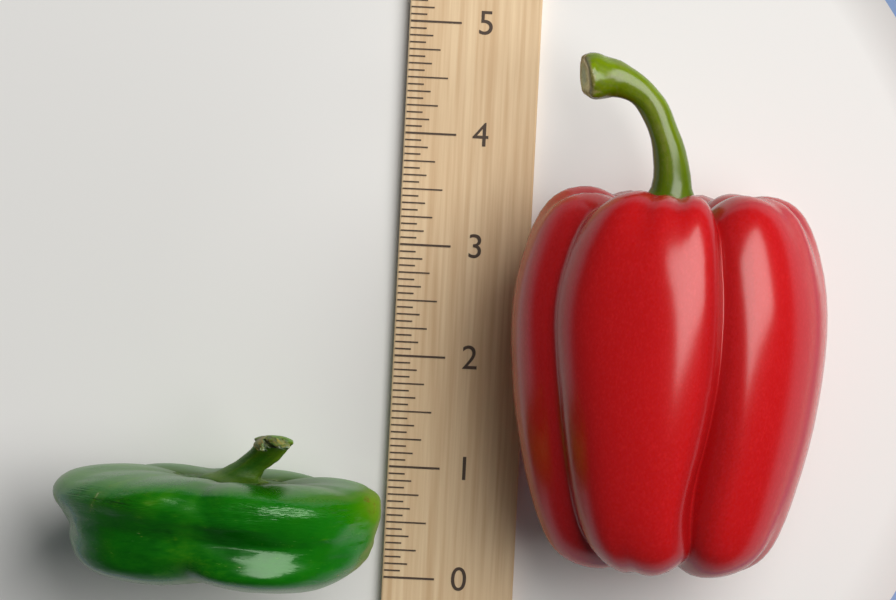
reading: 1.3750 (no unit)
